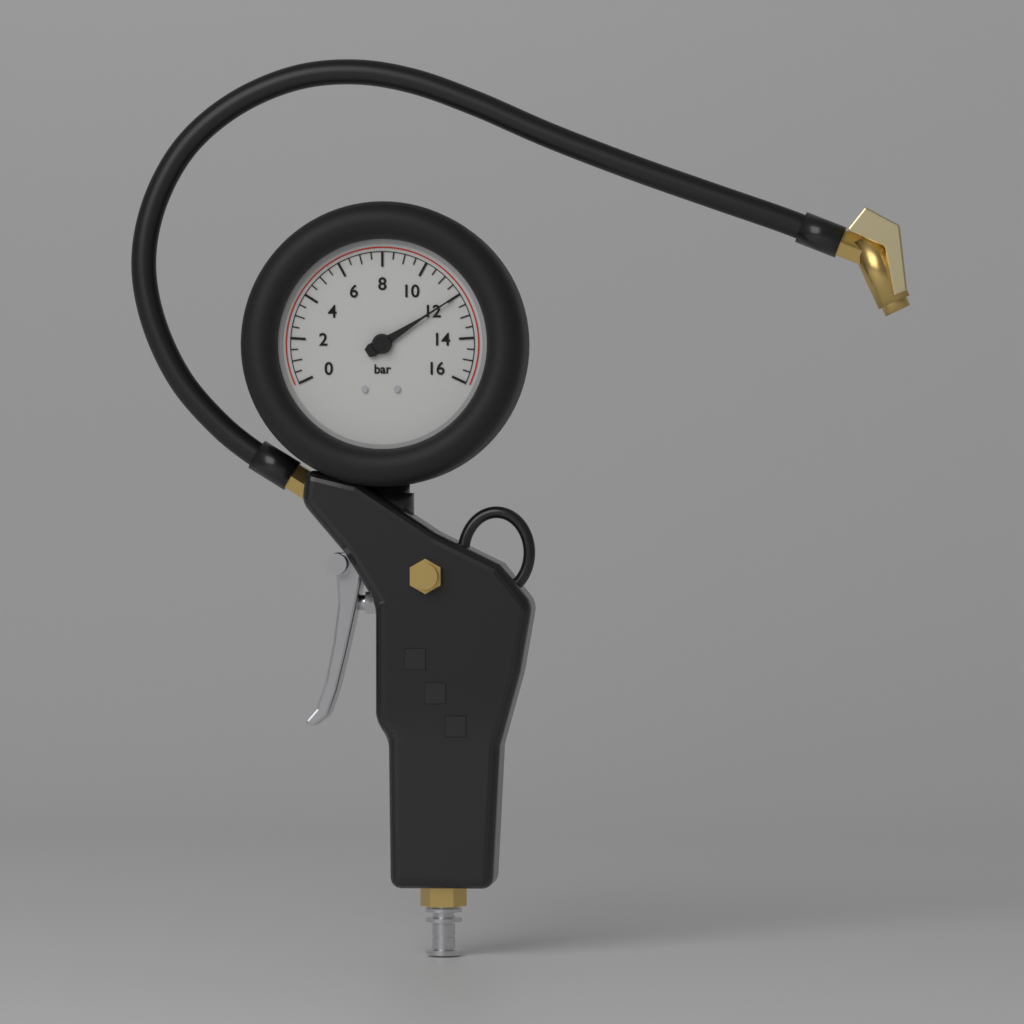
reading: 12.0 bar
